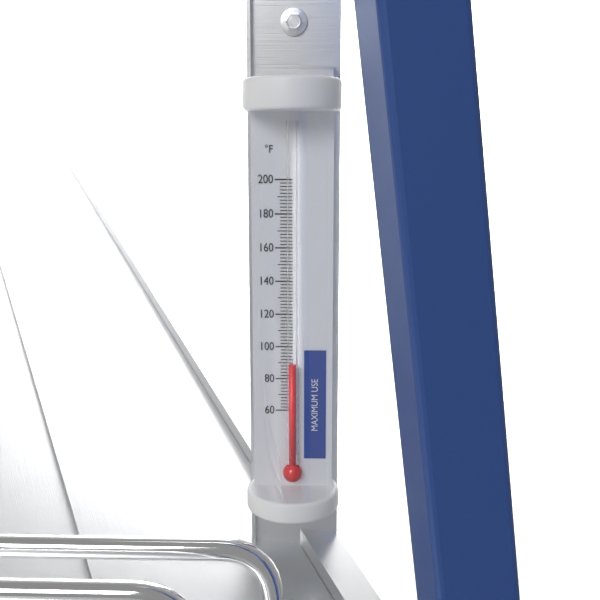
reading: 90 °F
